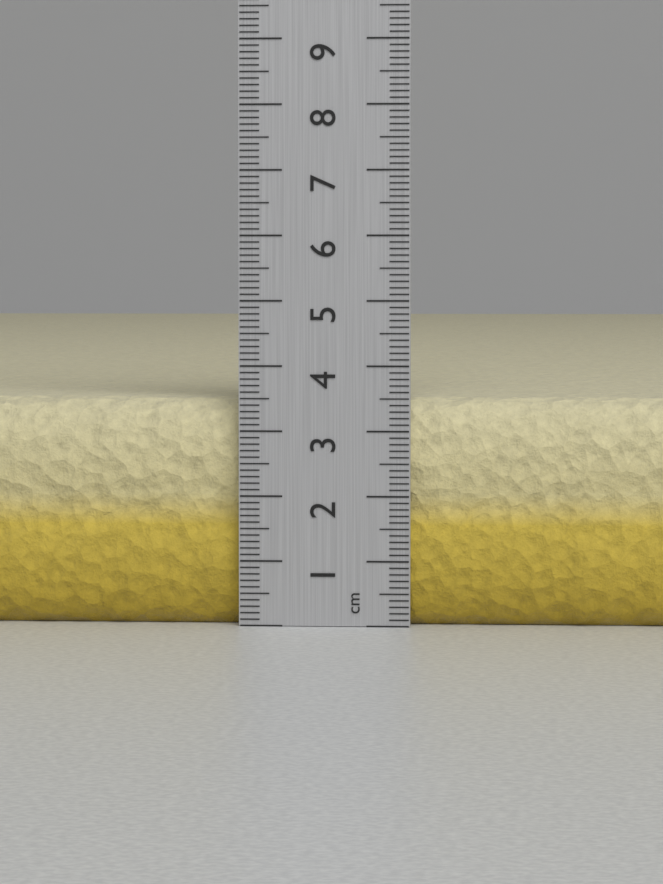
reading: 3.5 cm
